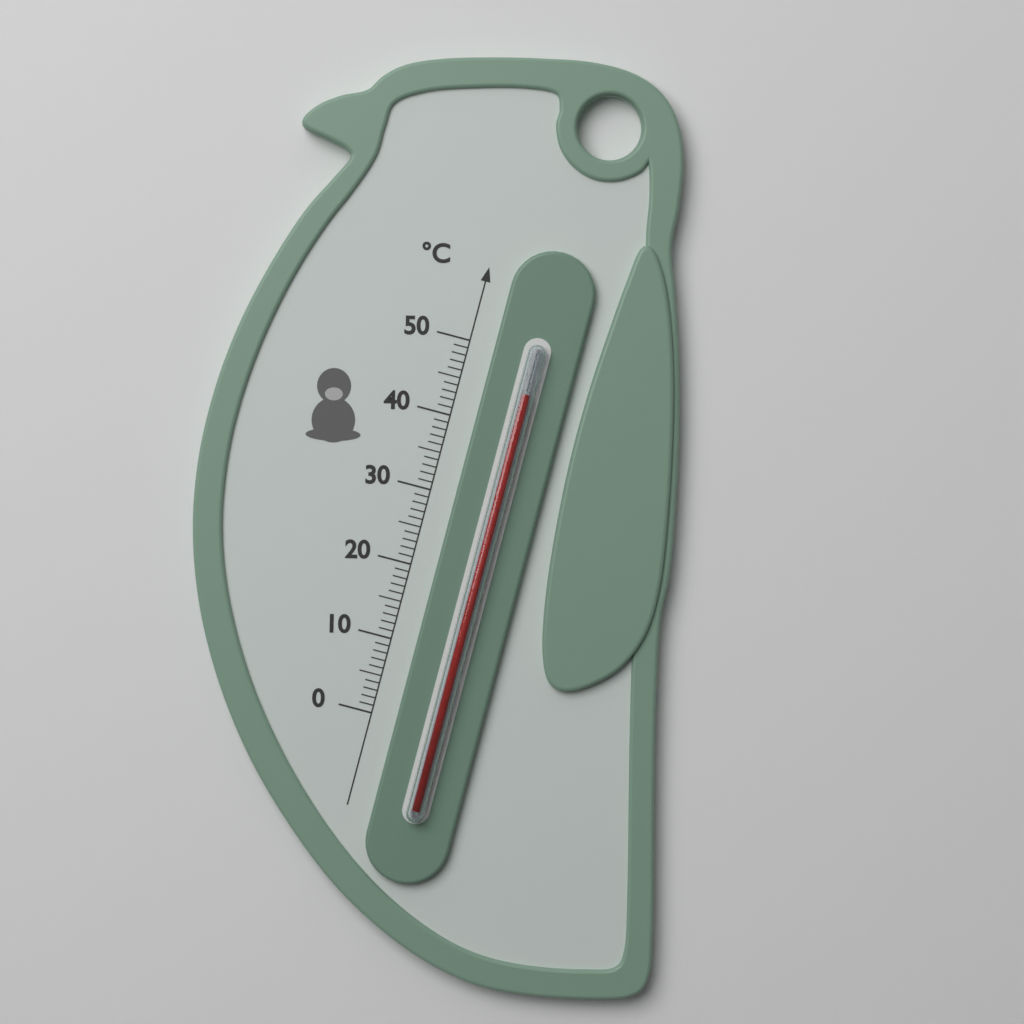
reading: 45 °C
